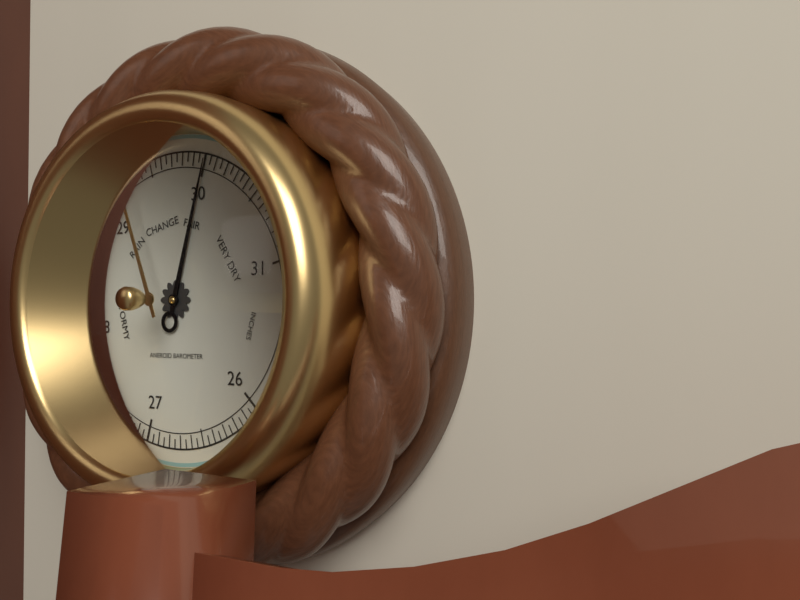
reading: 30.00 inHg
